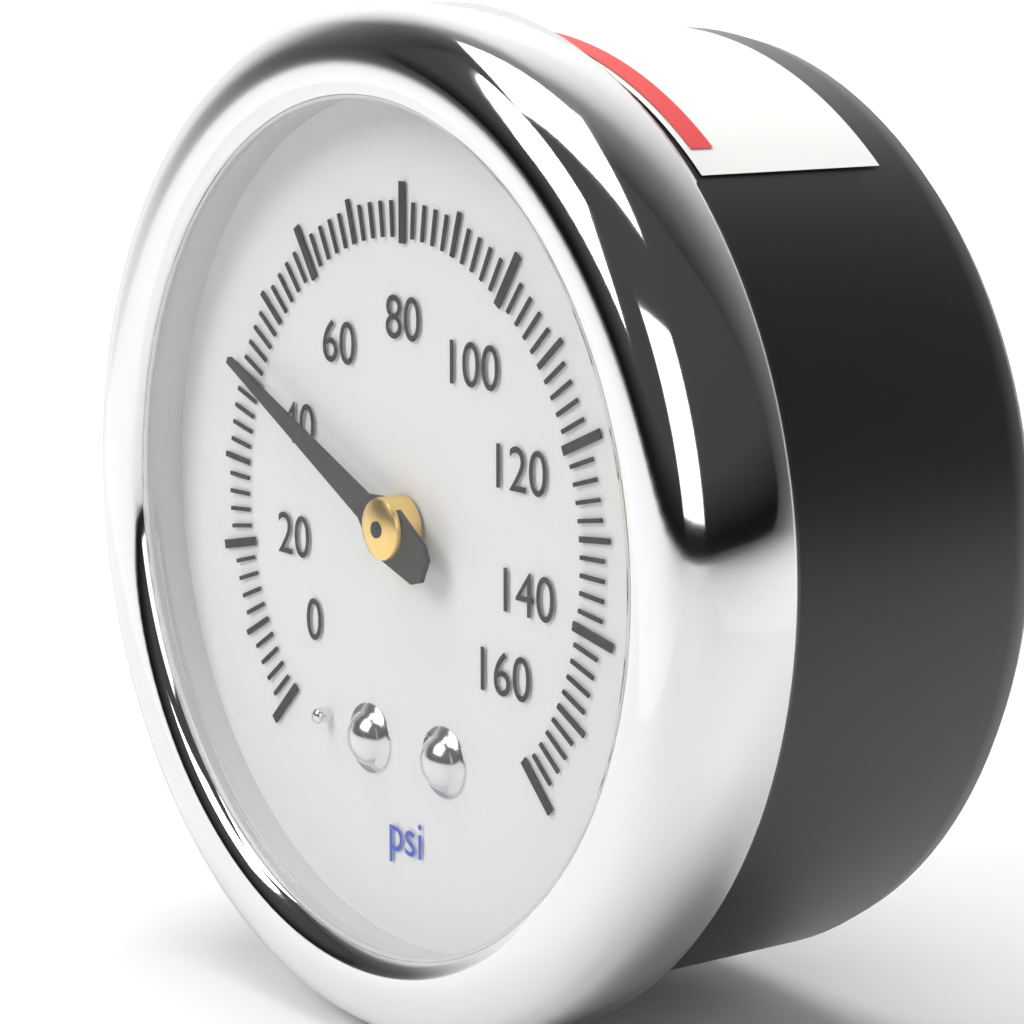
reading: 42 psi
